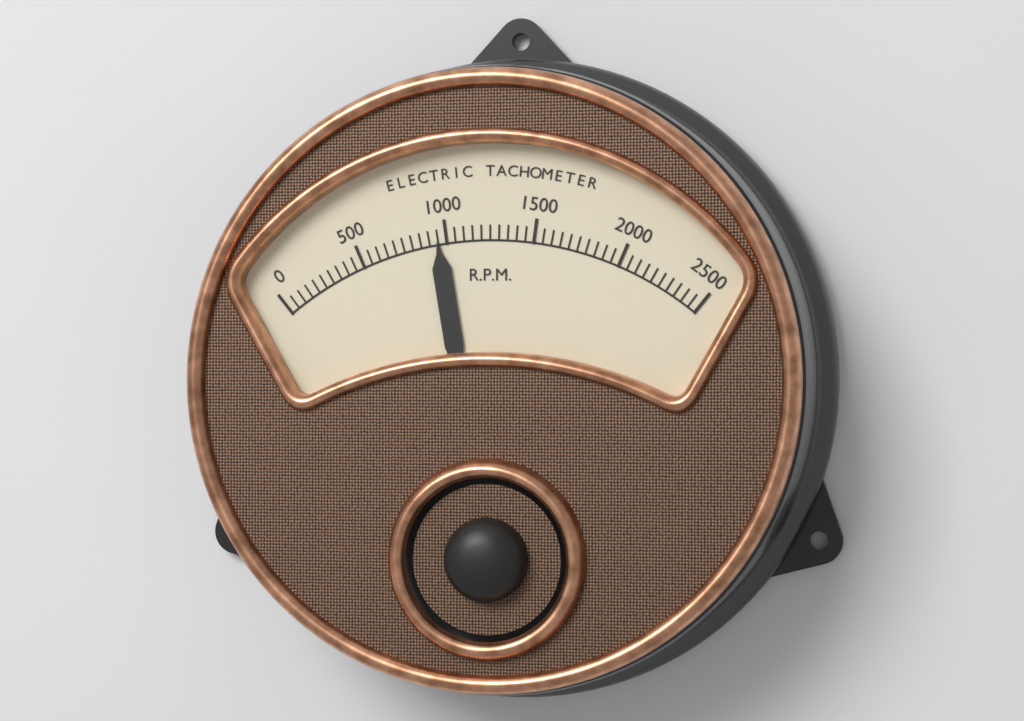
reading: 950 RPM
